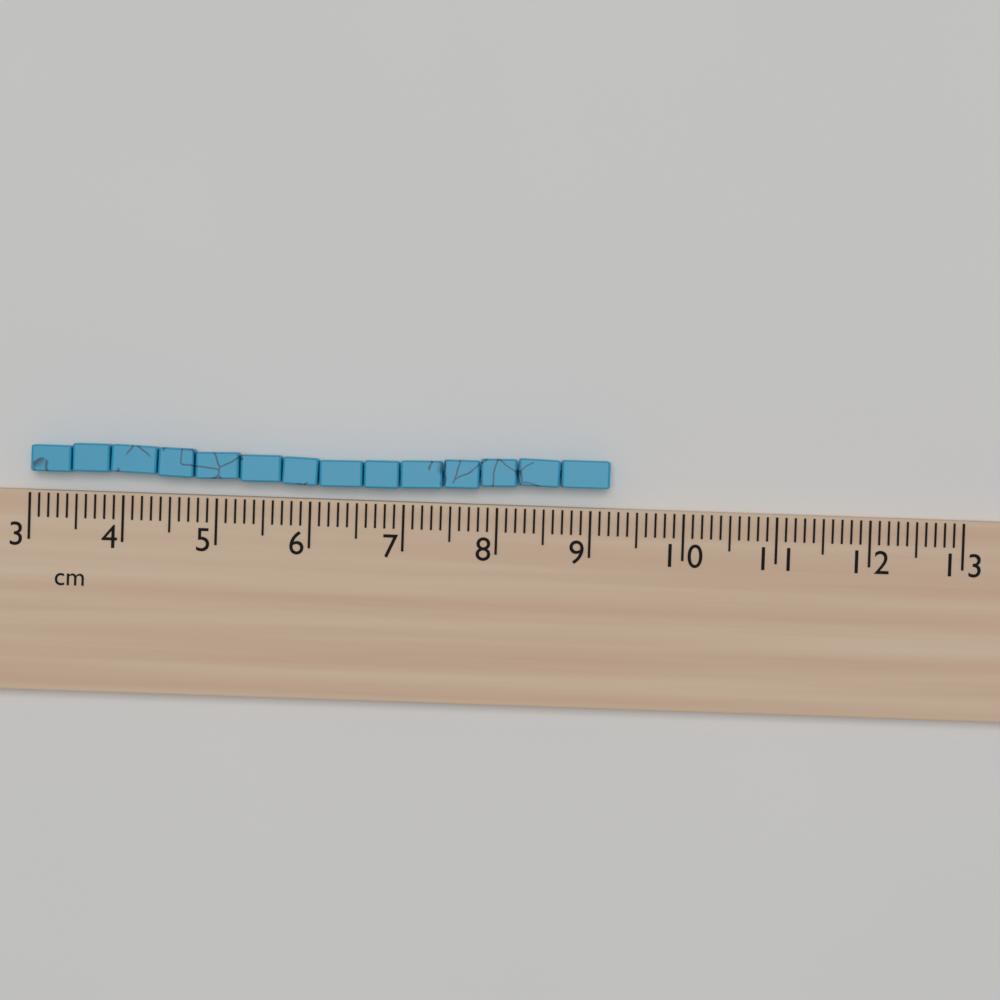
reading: 9.2 cm
